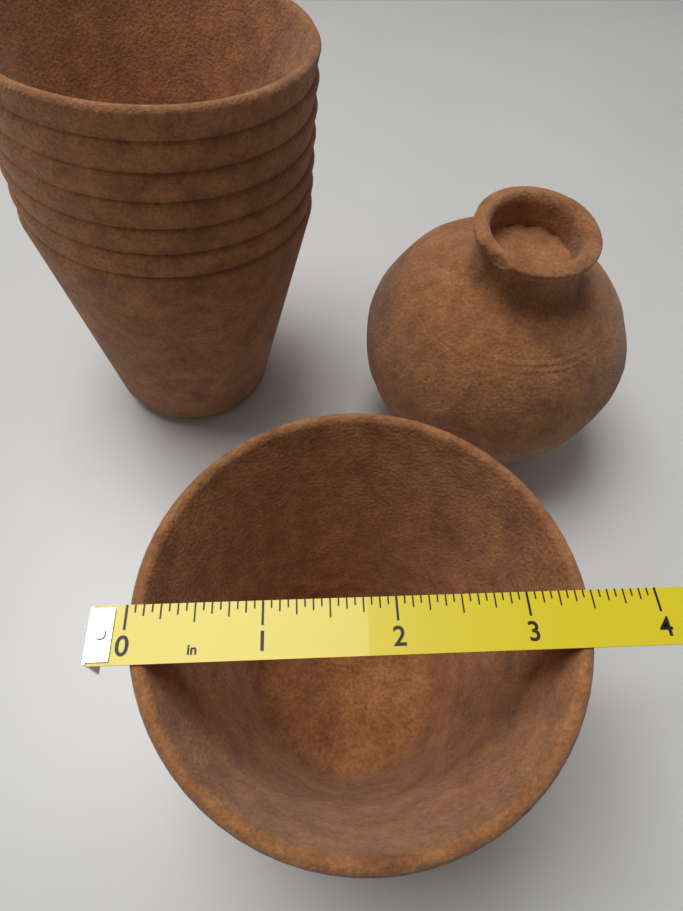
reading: 3.5000 in
